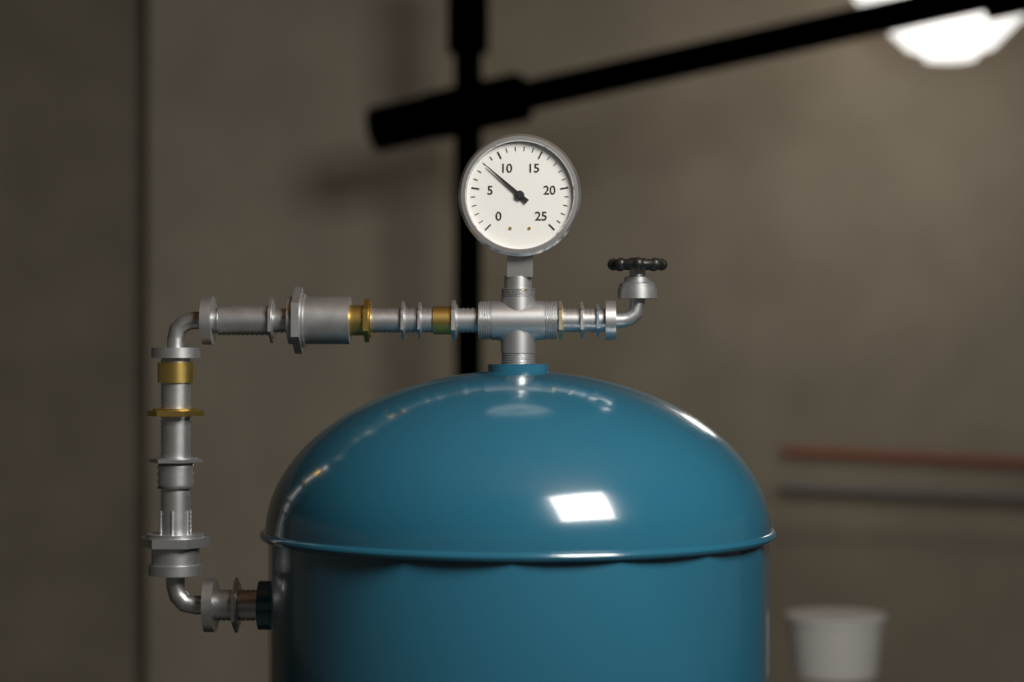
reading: 8 (no unit)
